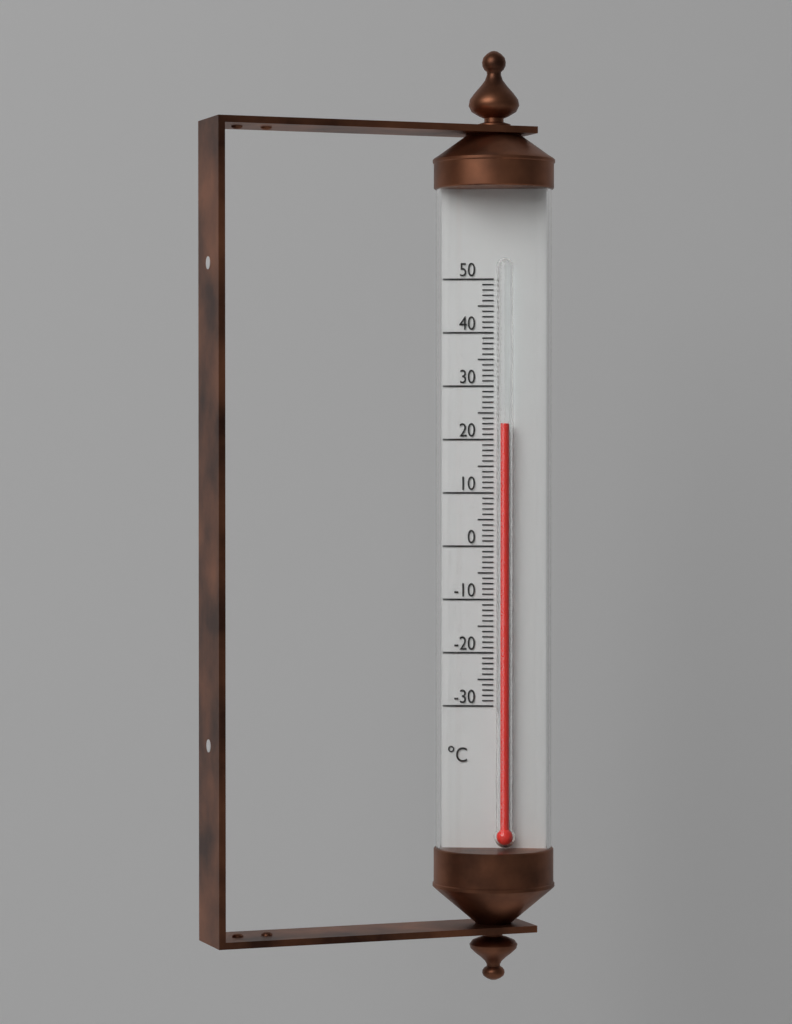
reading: 23 °C
